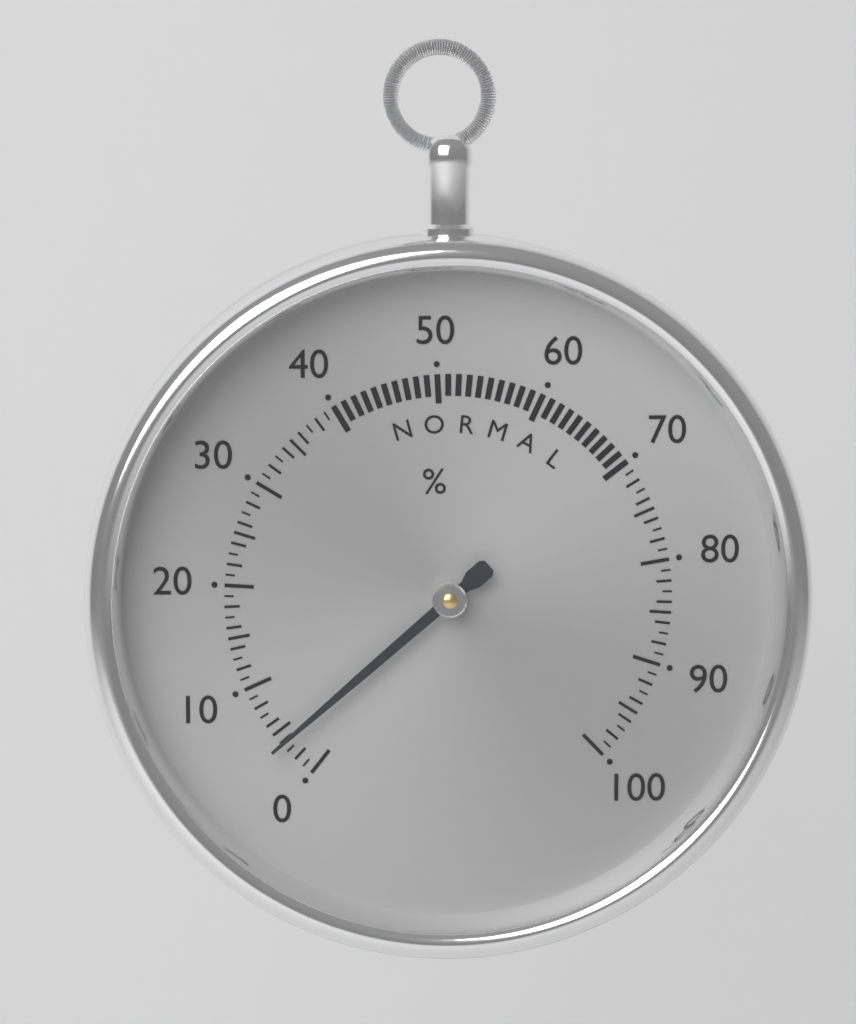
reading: 4 %
